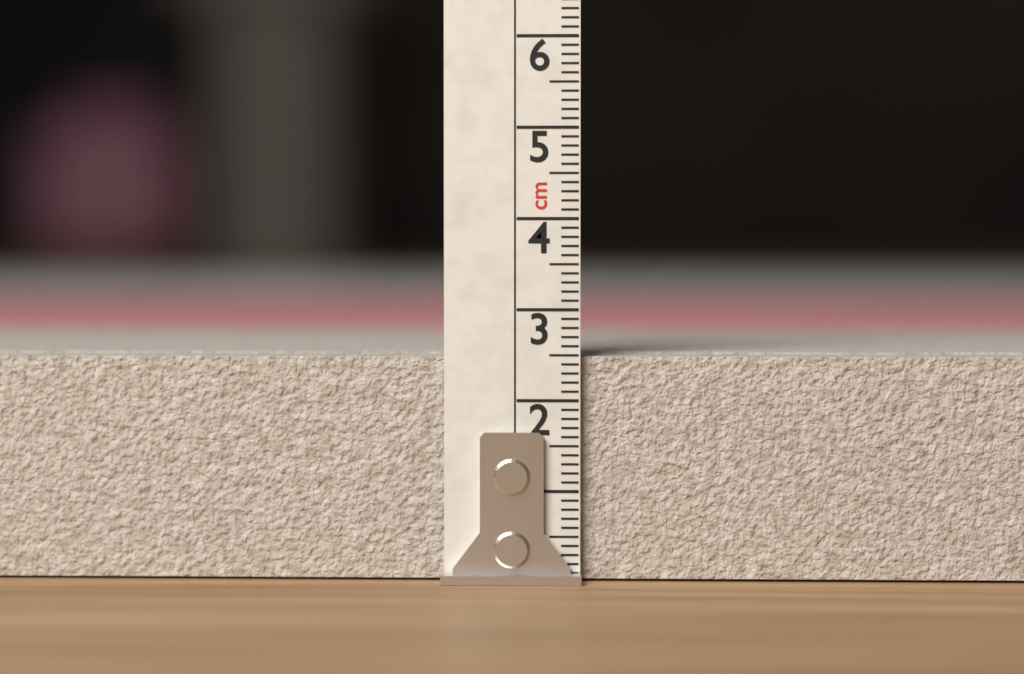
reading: 2.5 cm
